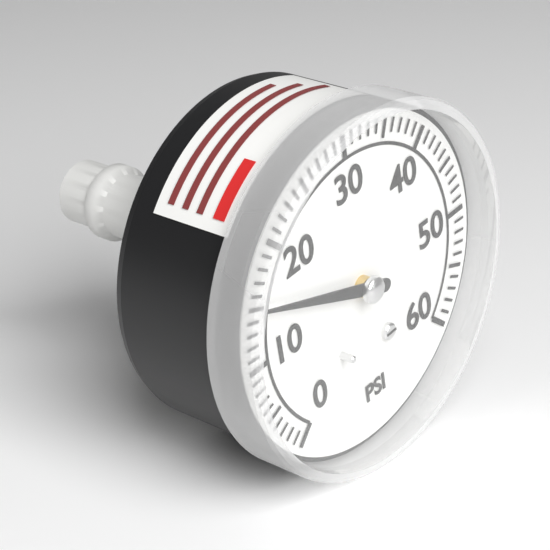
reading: 15 psi
